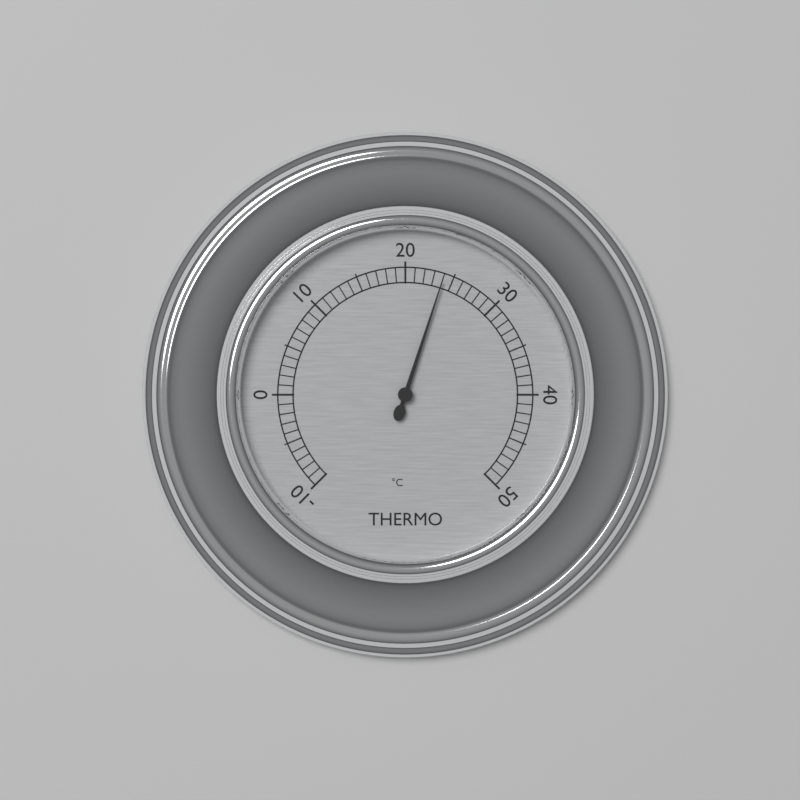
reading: 24 °C
